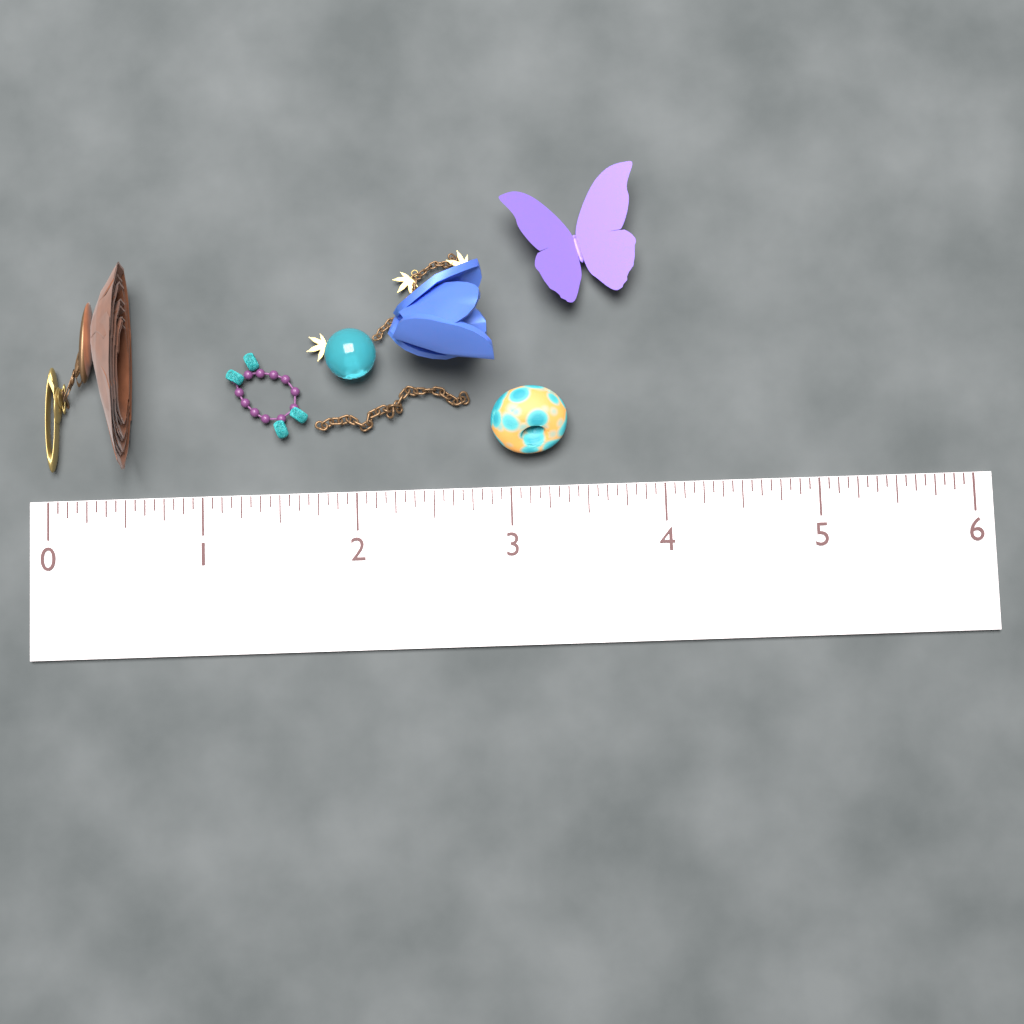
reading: 0.5625 (no unit)
